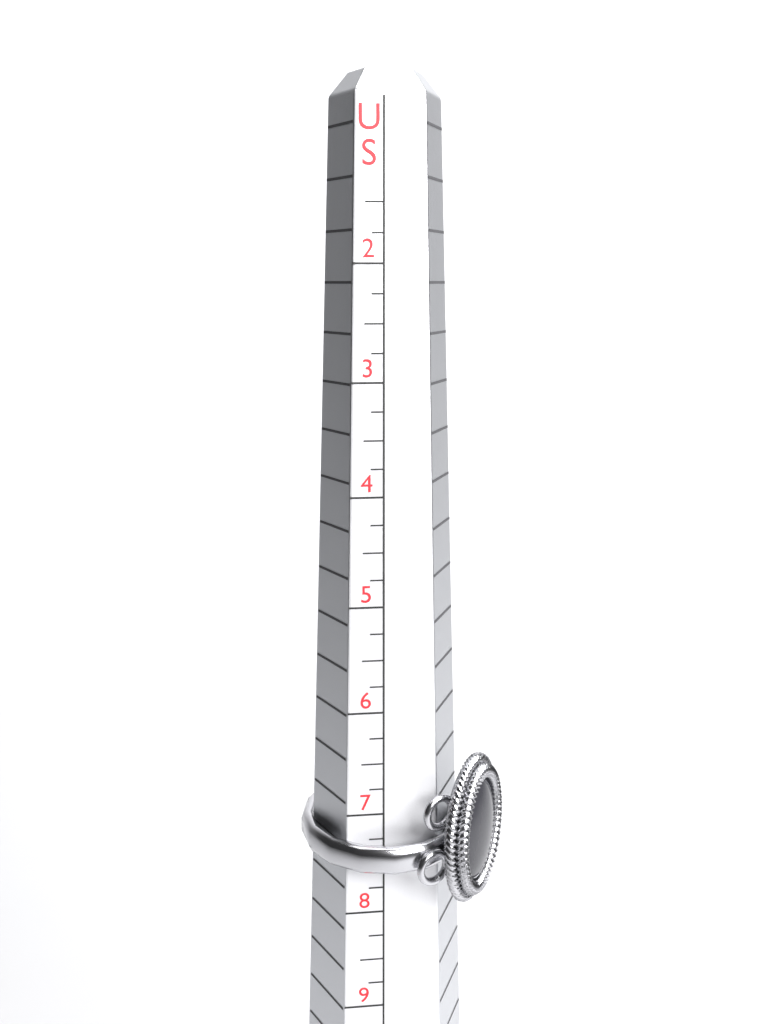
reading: 7.50 US
